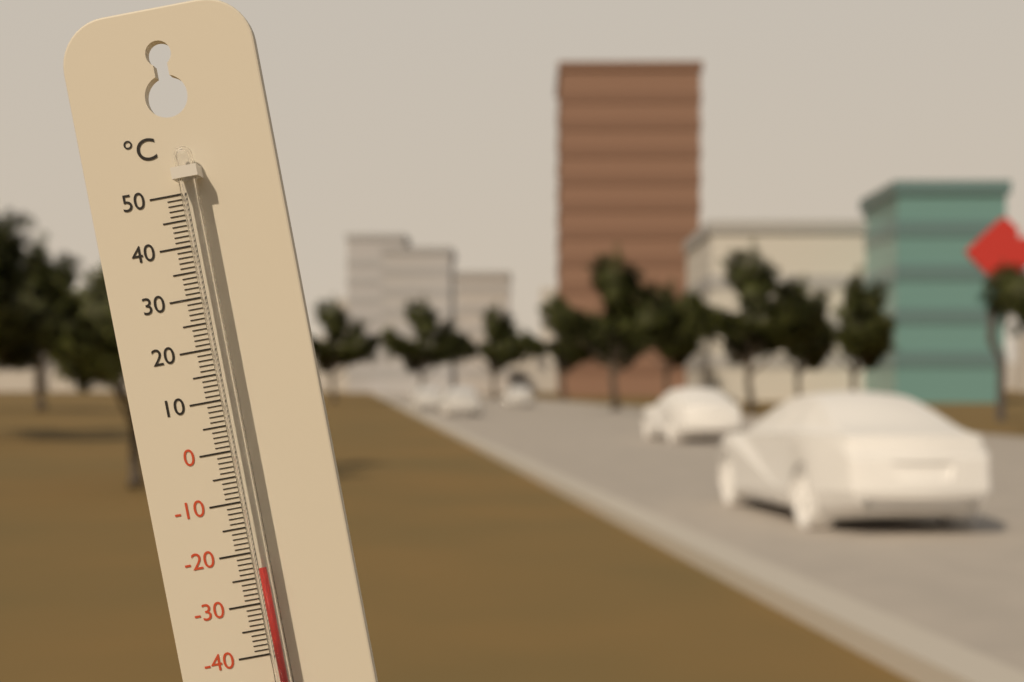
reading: -23 °C
